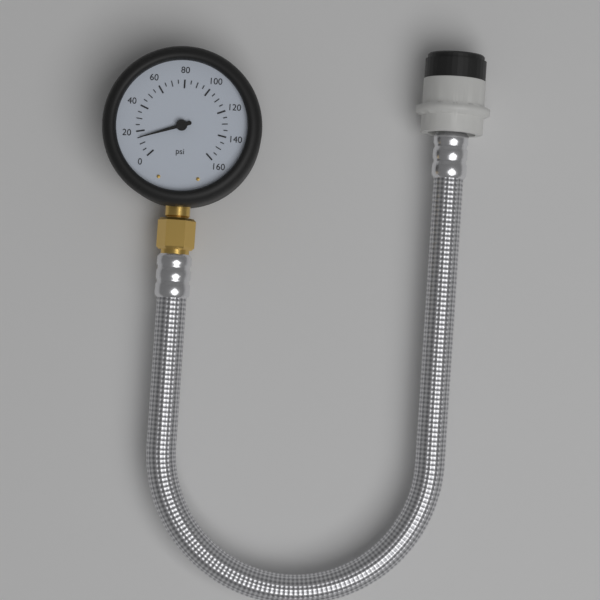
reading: 15 psi
